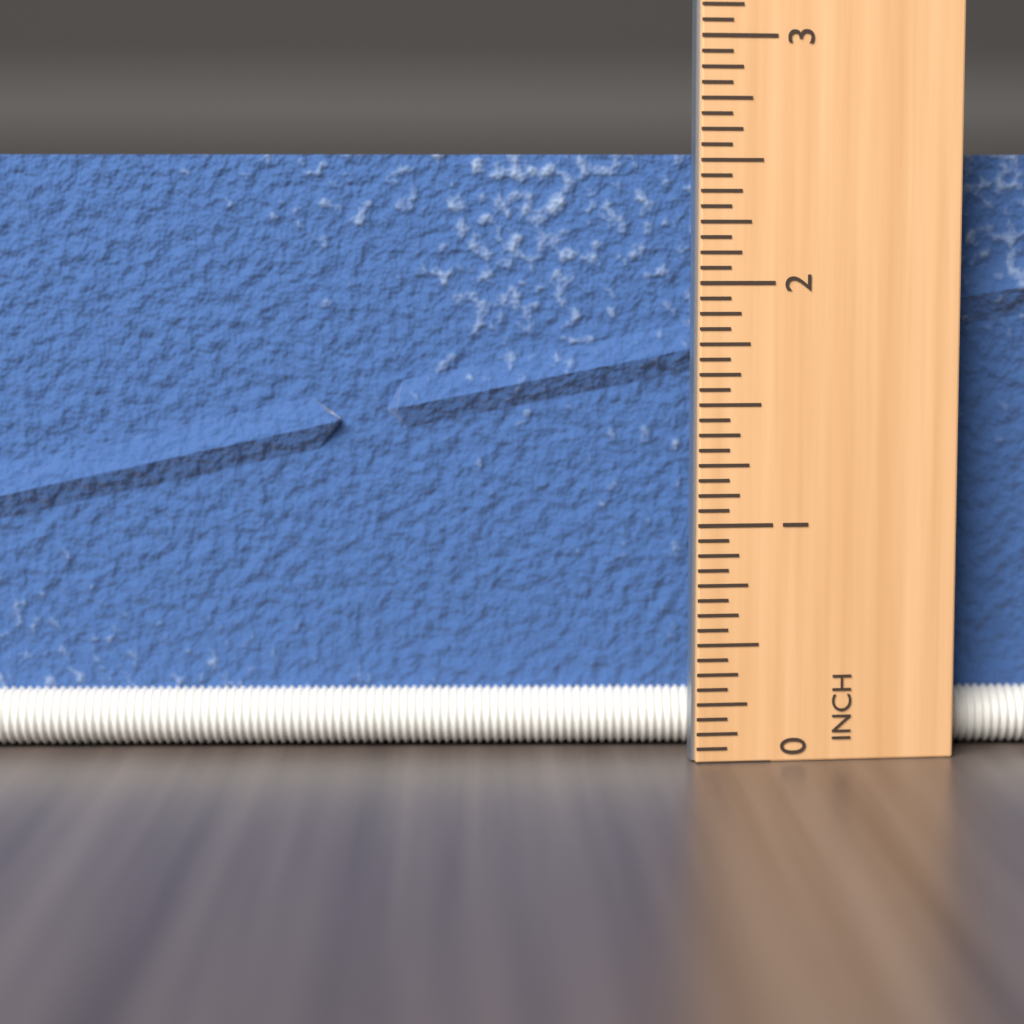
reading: 2.5625 in
